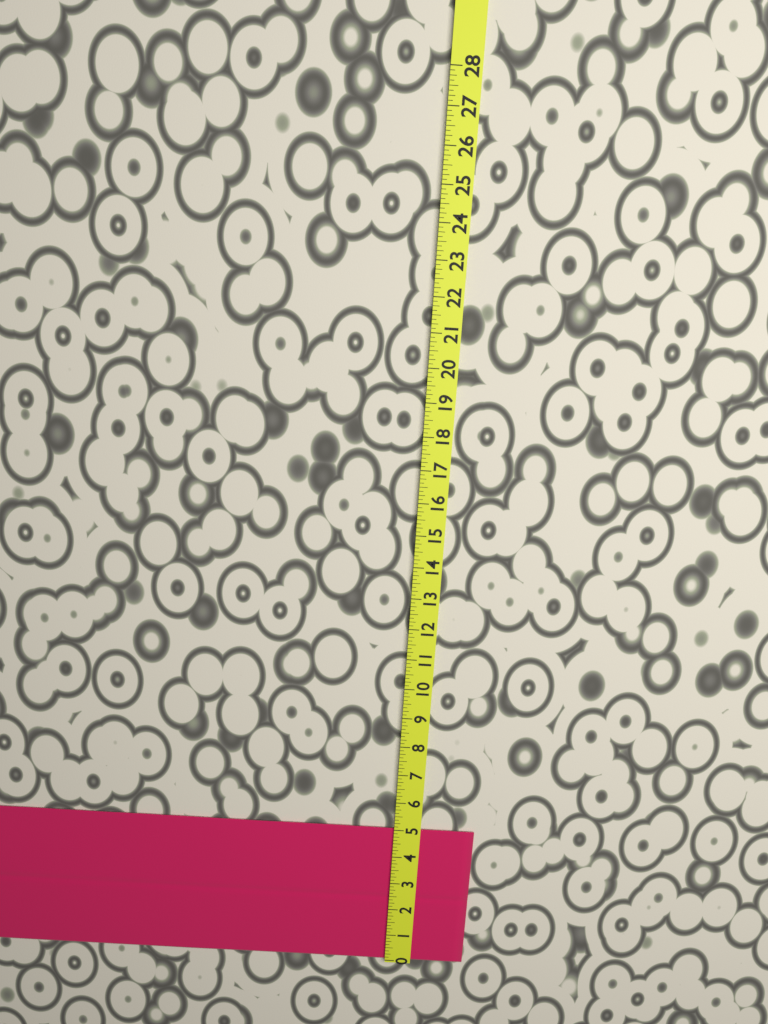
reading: 5.000 (no unit)
